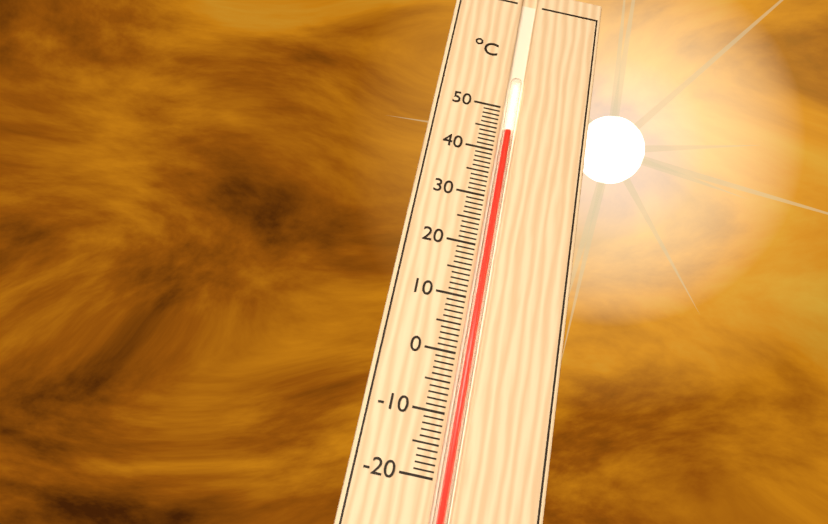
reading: 45 °C
